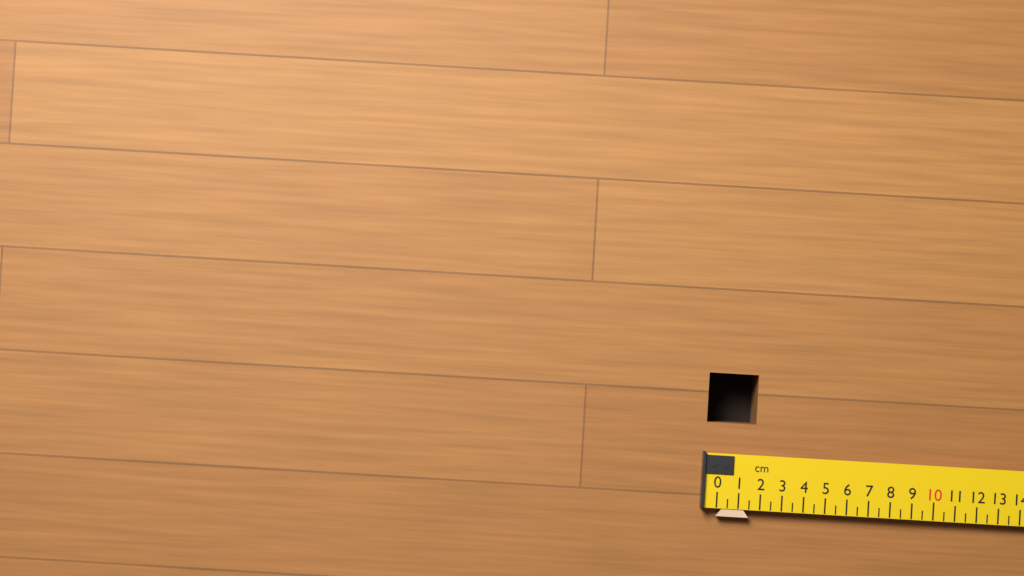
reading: 1.5 cm
